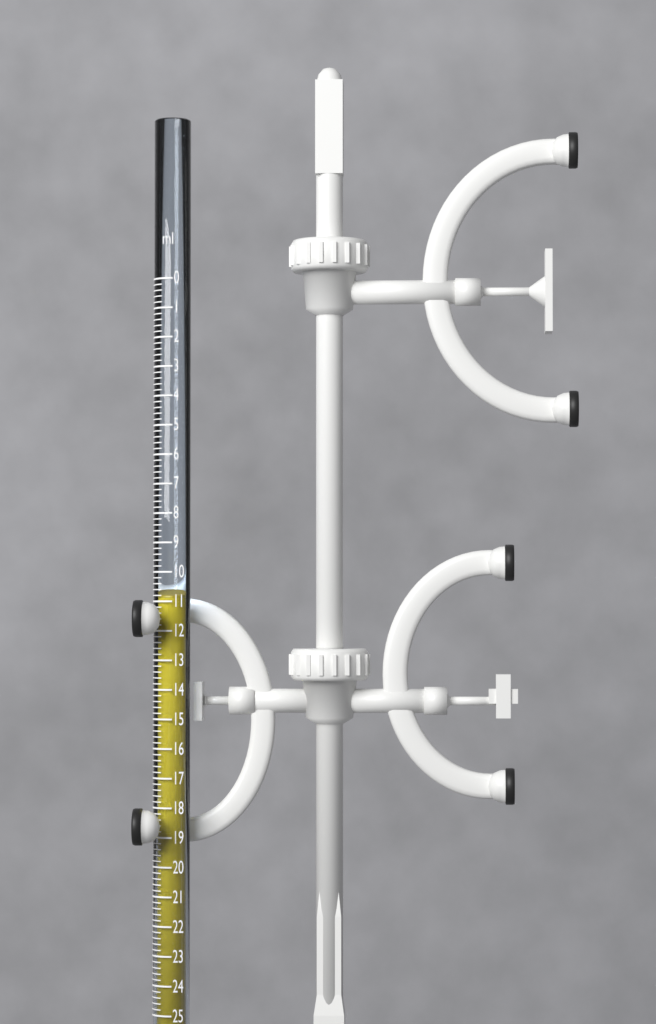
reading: 10.8 ml
